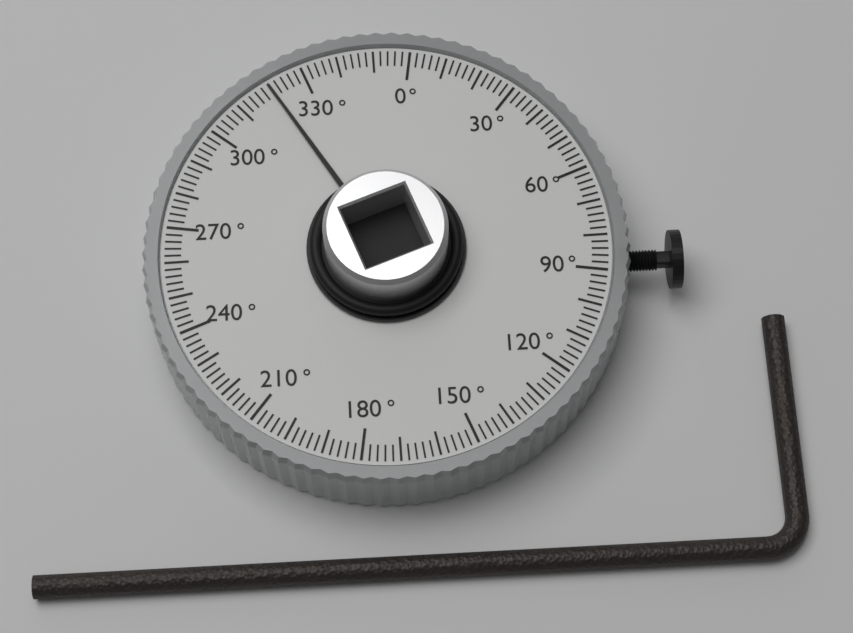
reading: 320 °
